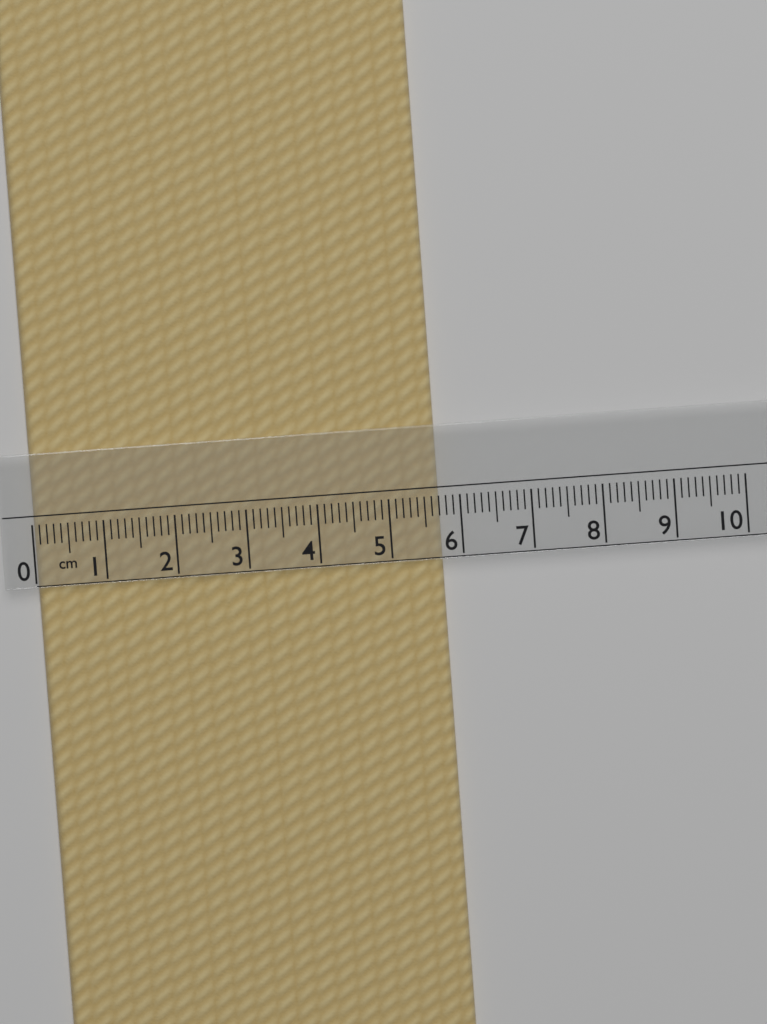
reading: 5.7 cm
